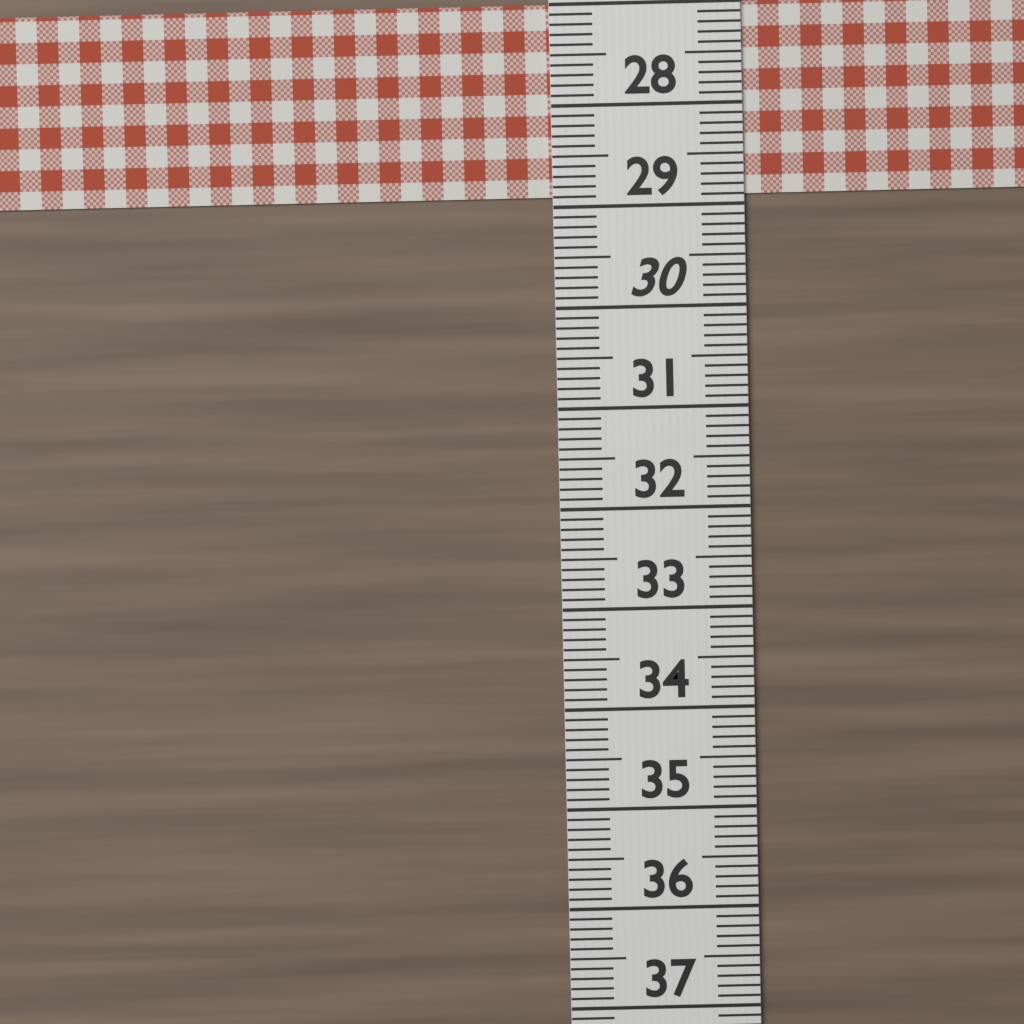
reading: 28.9 (no unit)
